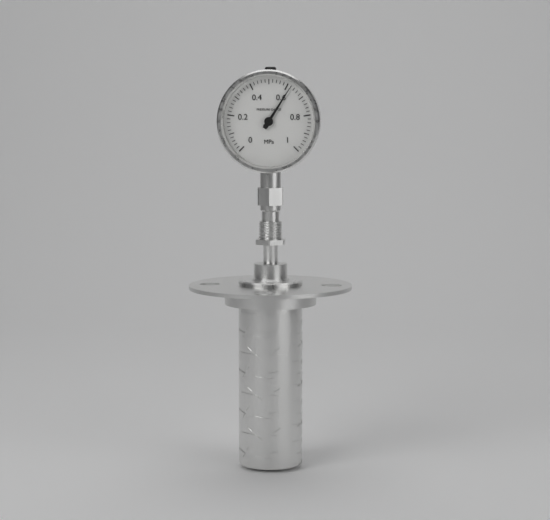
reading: 0.62 MPa
